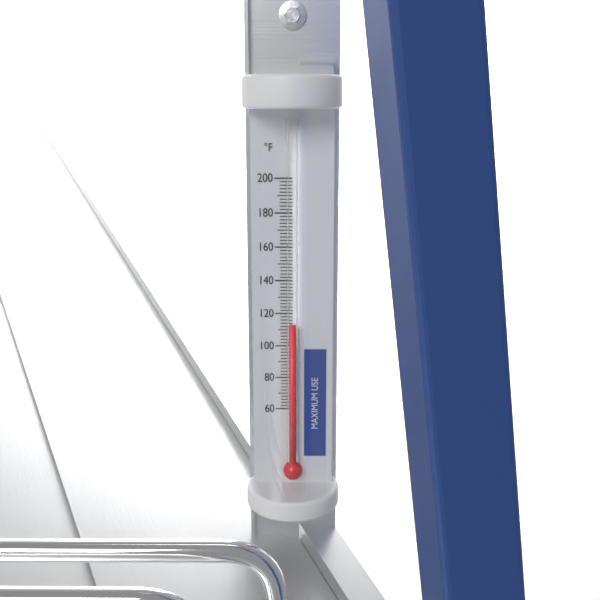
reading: 114 °F
